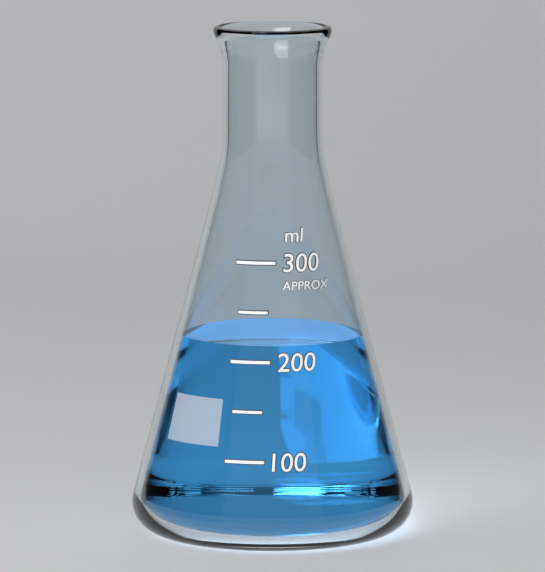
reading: 215 ml
